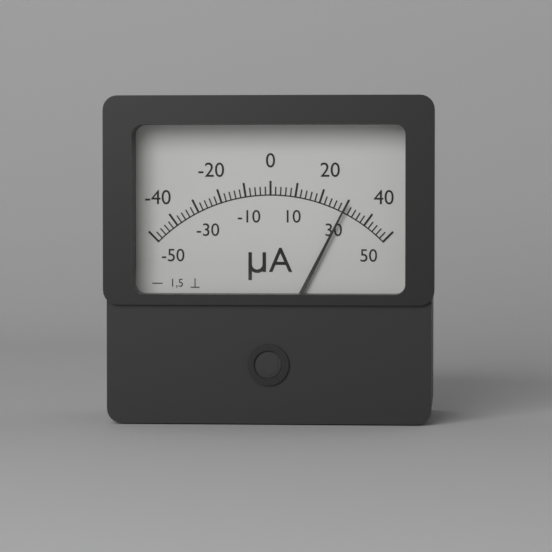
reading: 30 µA
